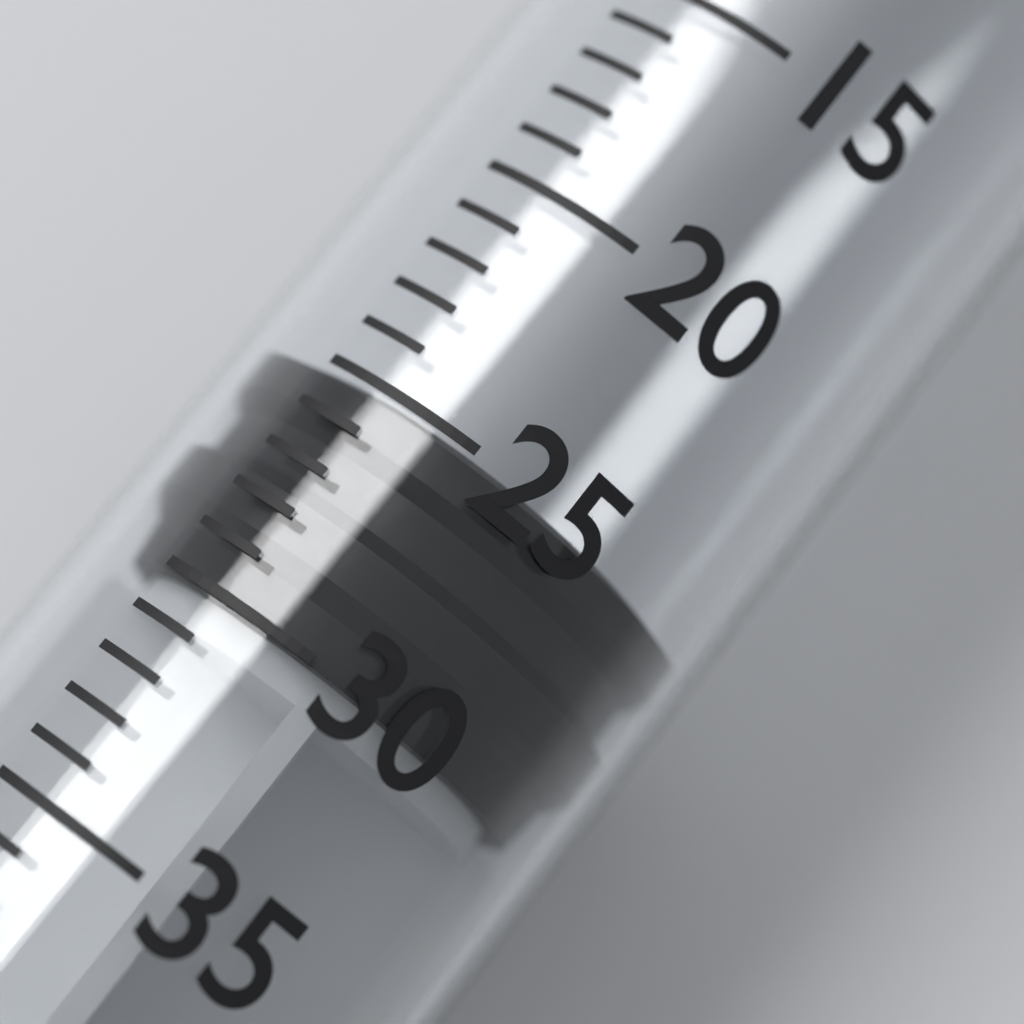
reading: 25 ml
